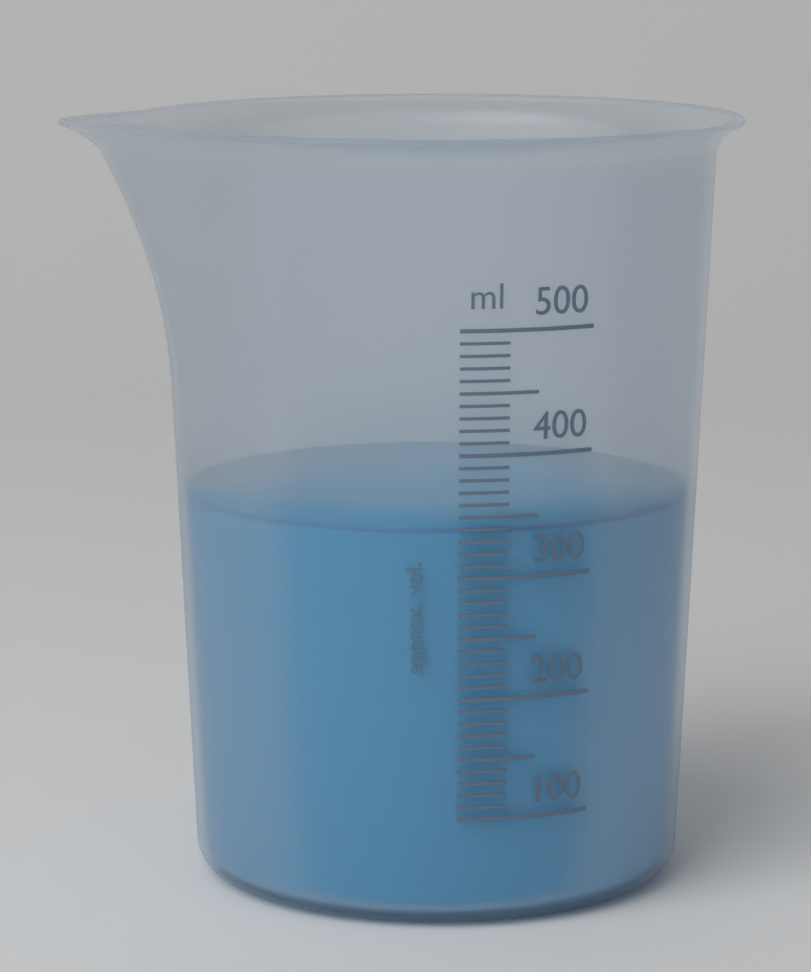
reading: 340 ml
